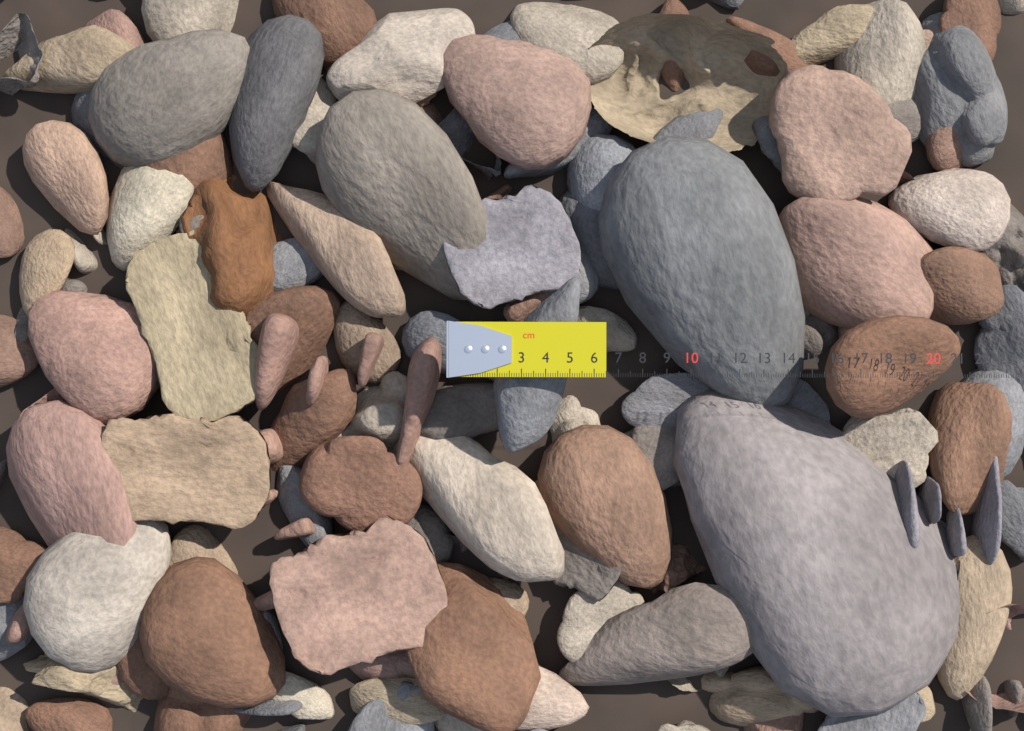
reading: 6.5 cm
